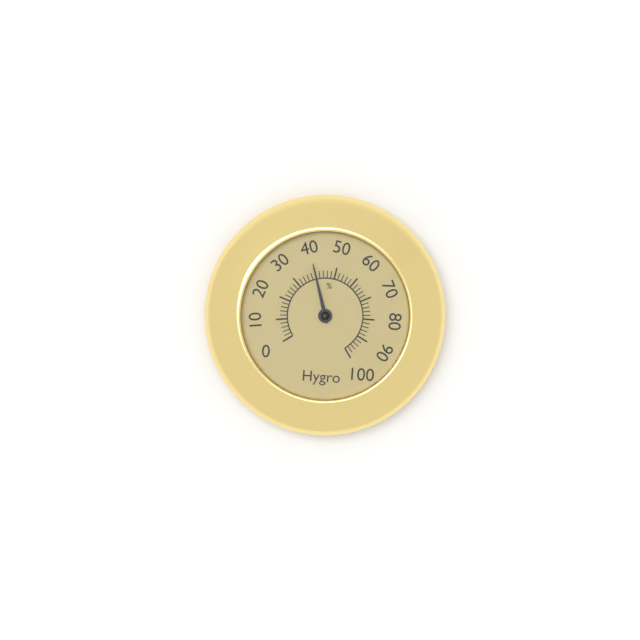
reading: 40 %
